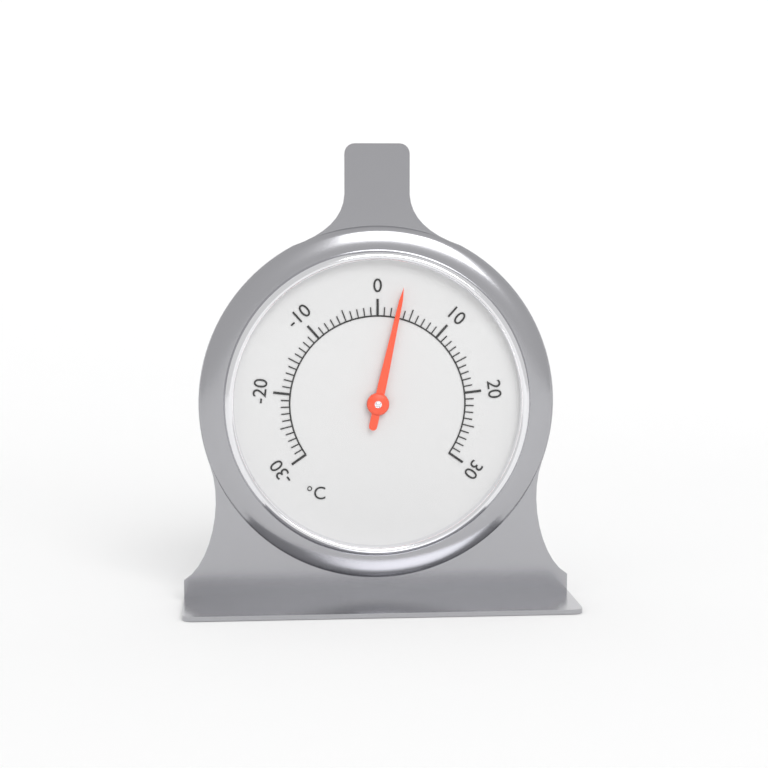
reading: 3 °C
